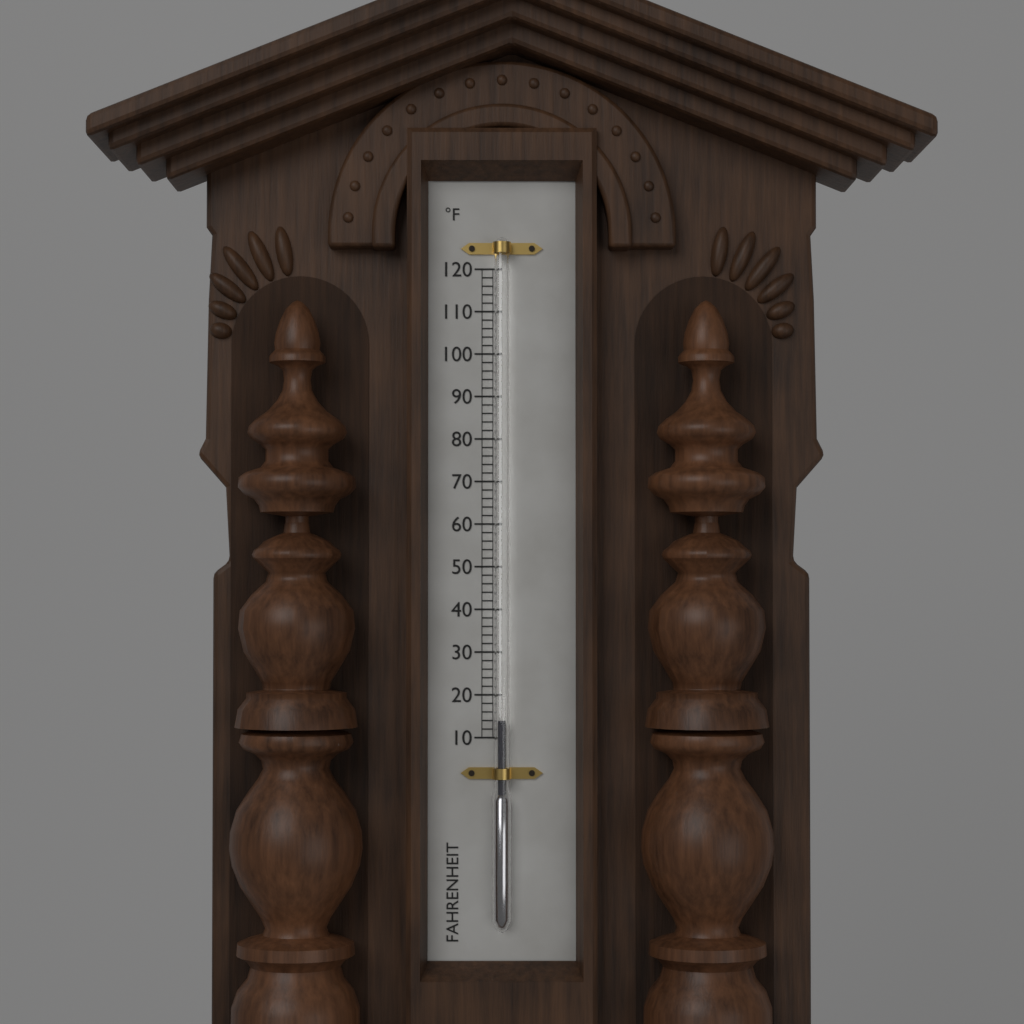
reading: 14 °F
